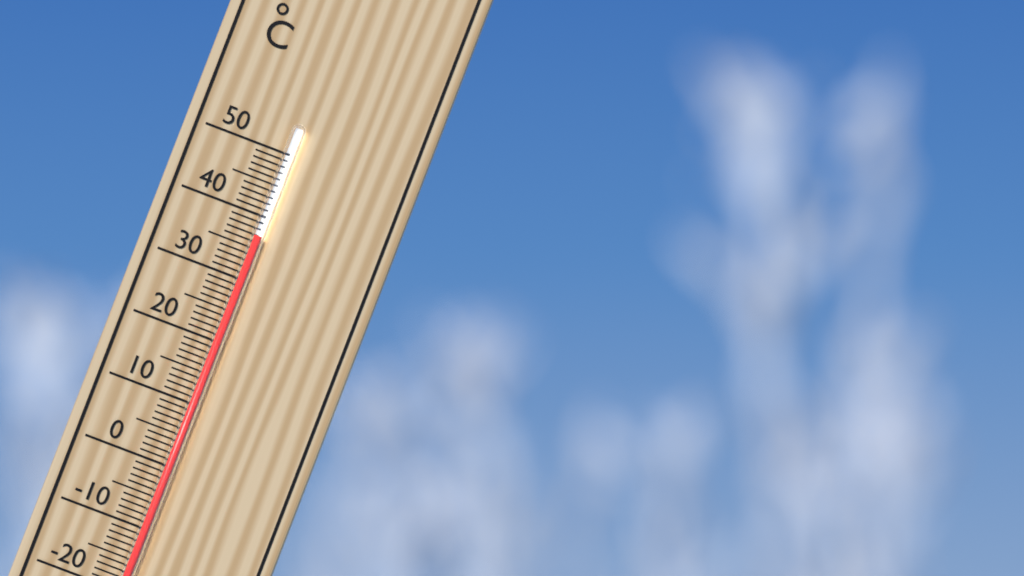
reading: 37 °C
